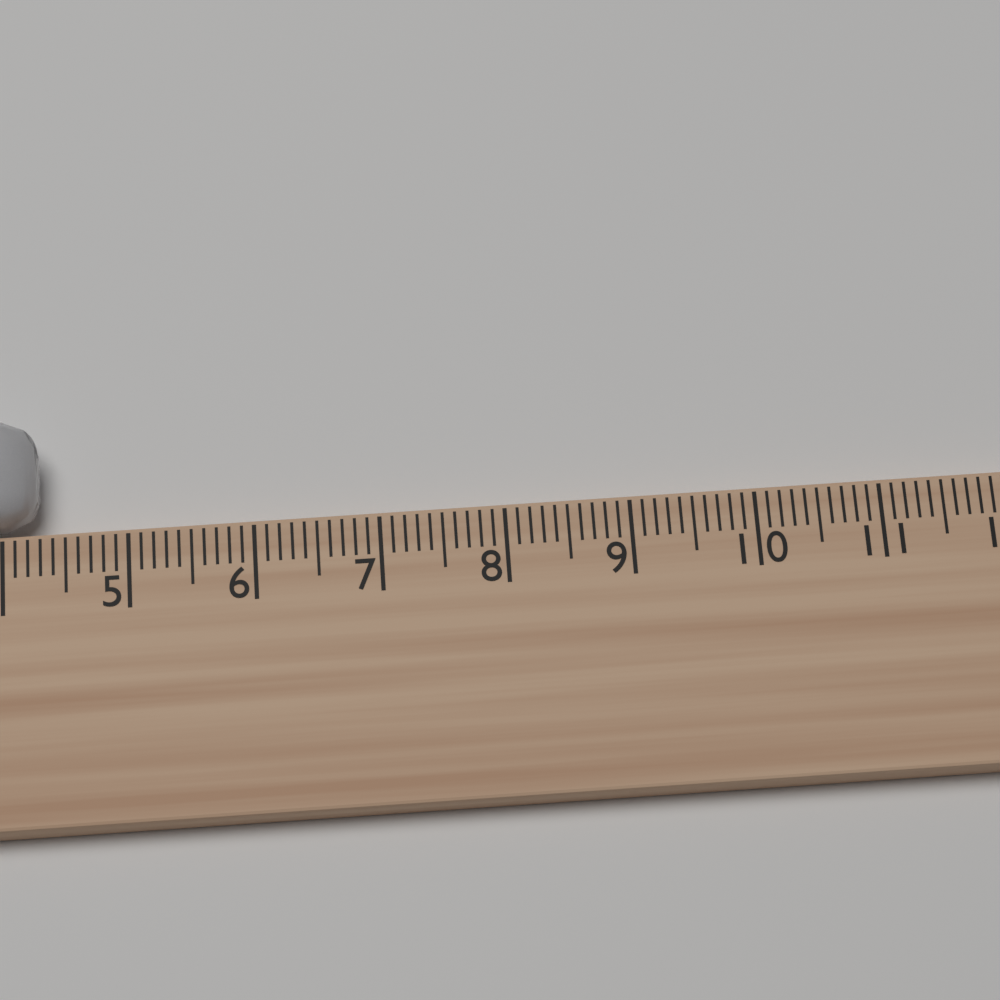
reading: 4.3 cm
